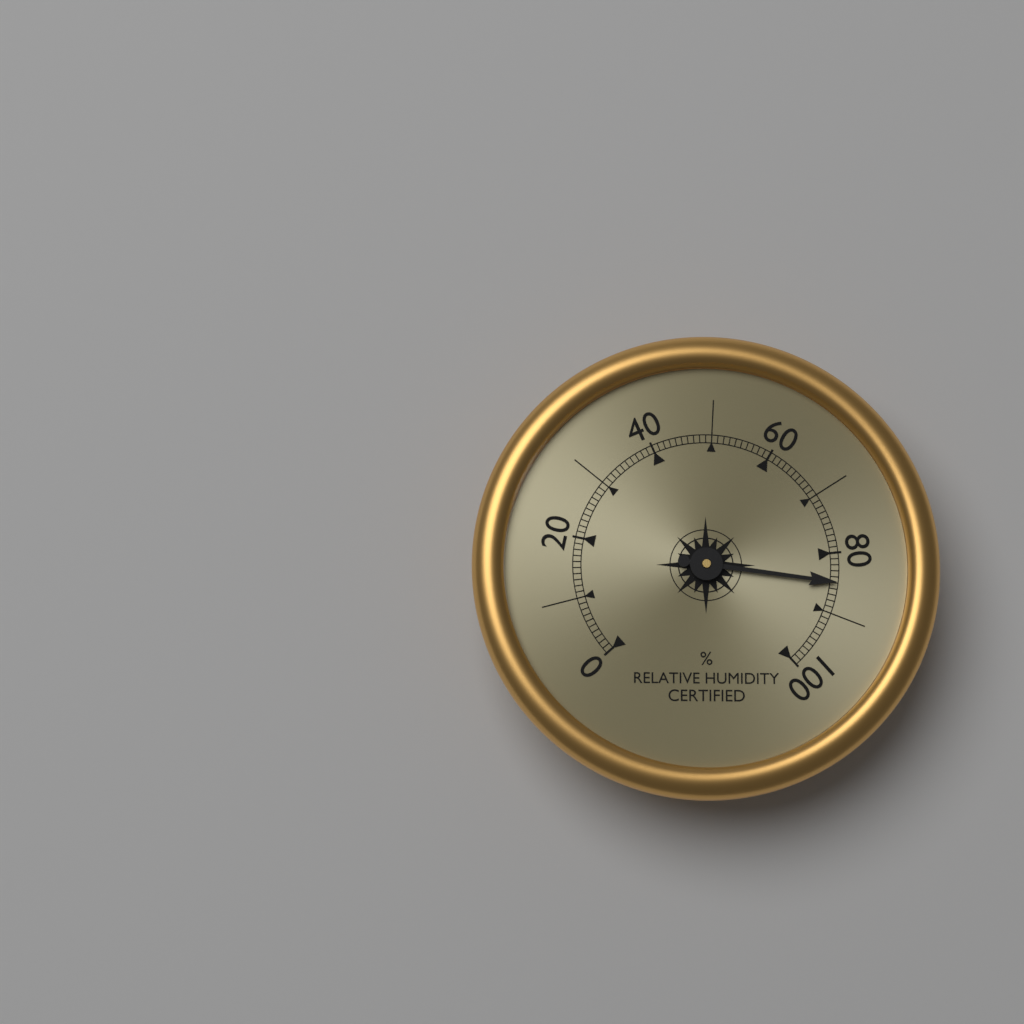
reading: 85 %
